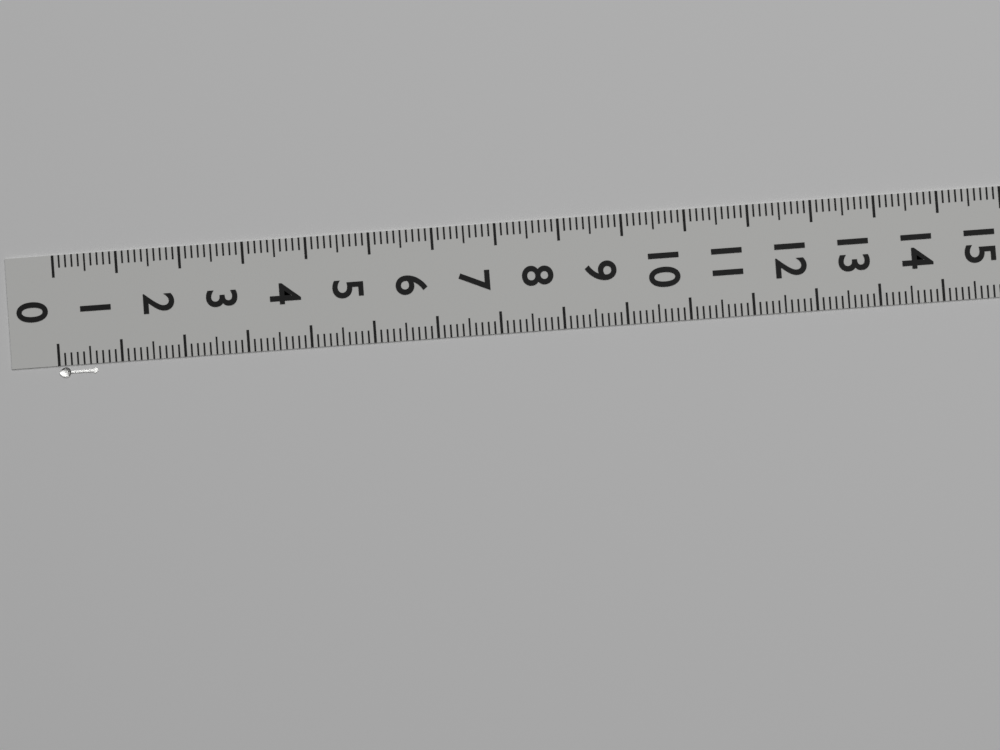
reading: 0.6 (no unit)
